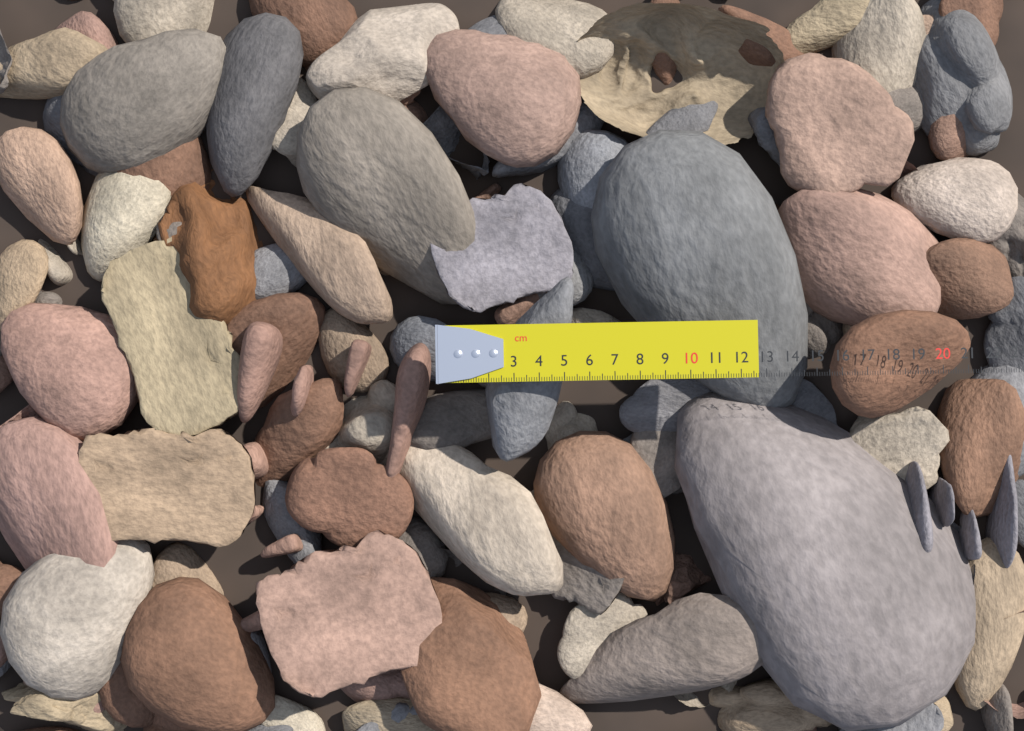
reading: 12.7 cm
